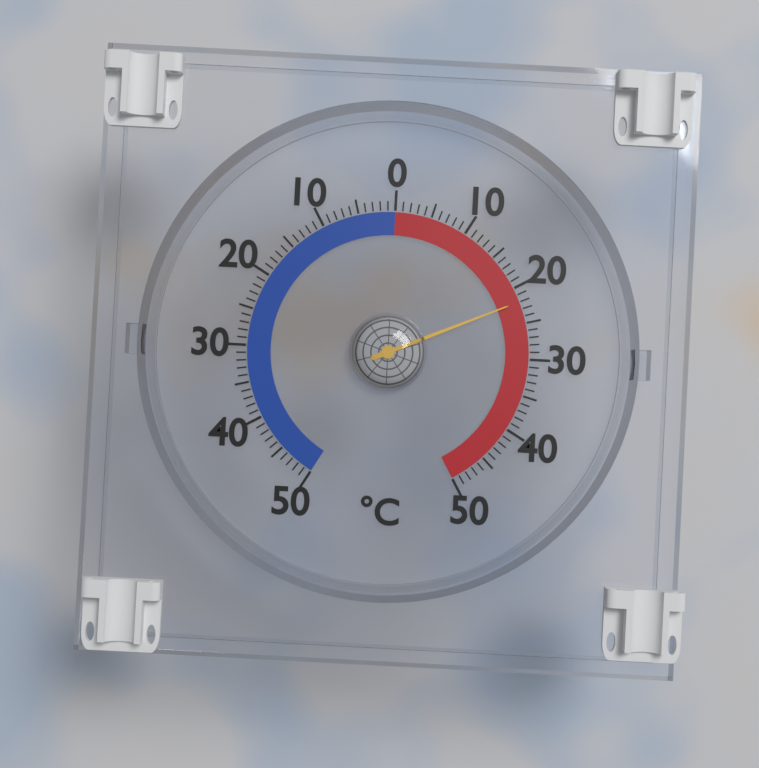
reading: 22 °C
